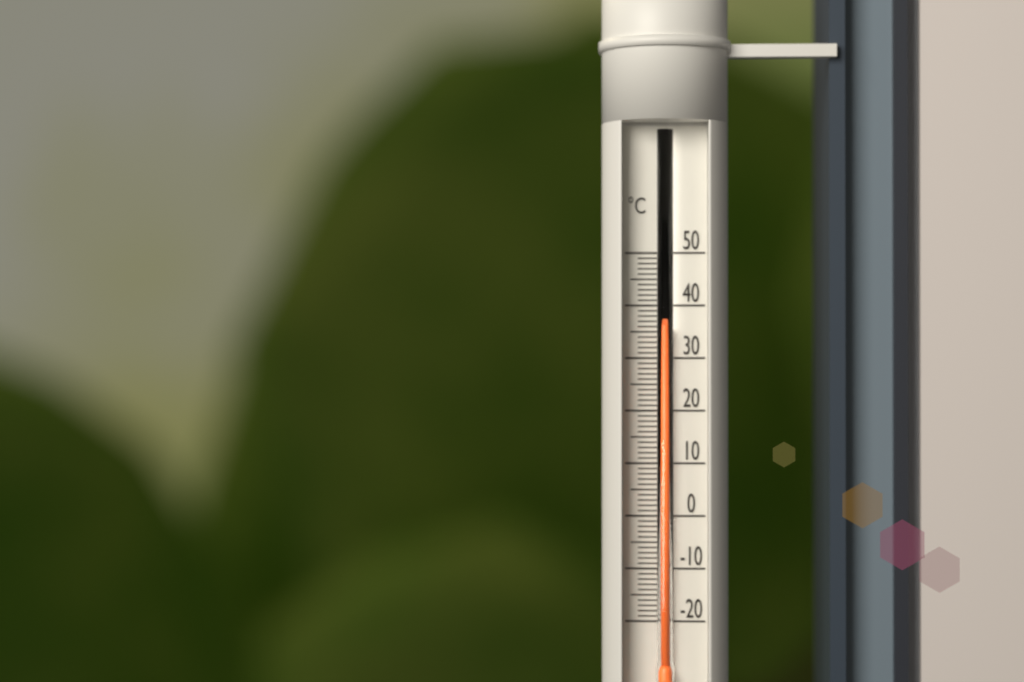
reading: 36 °C
